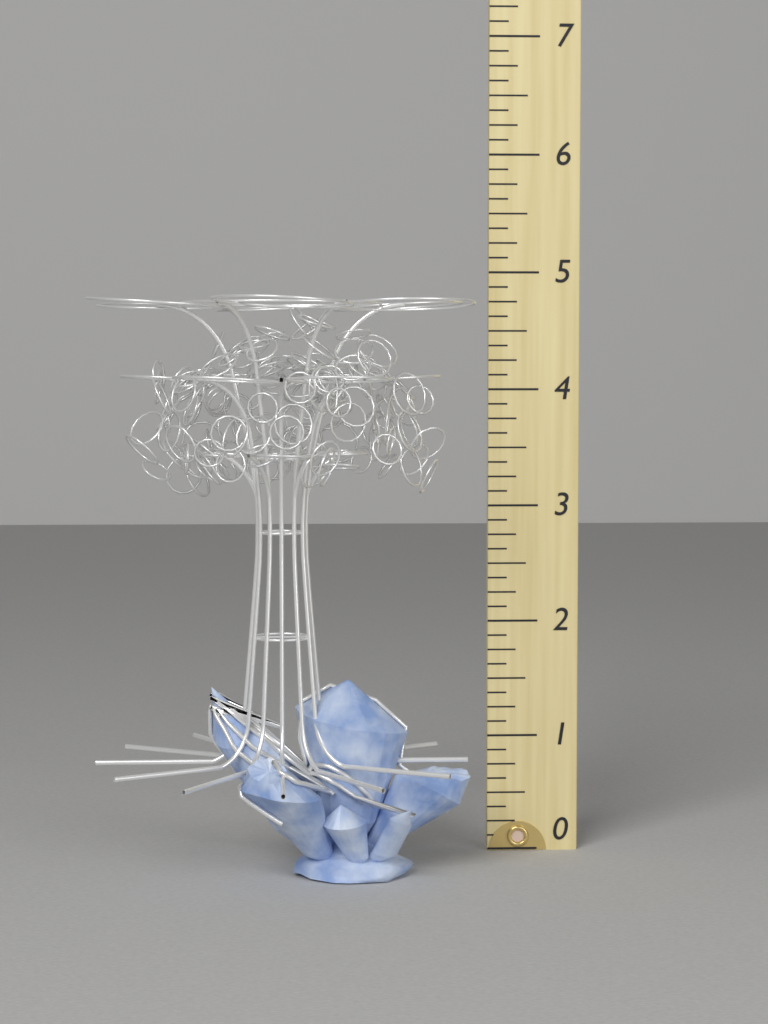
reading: 4.750 (no unit)
